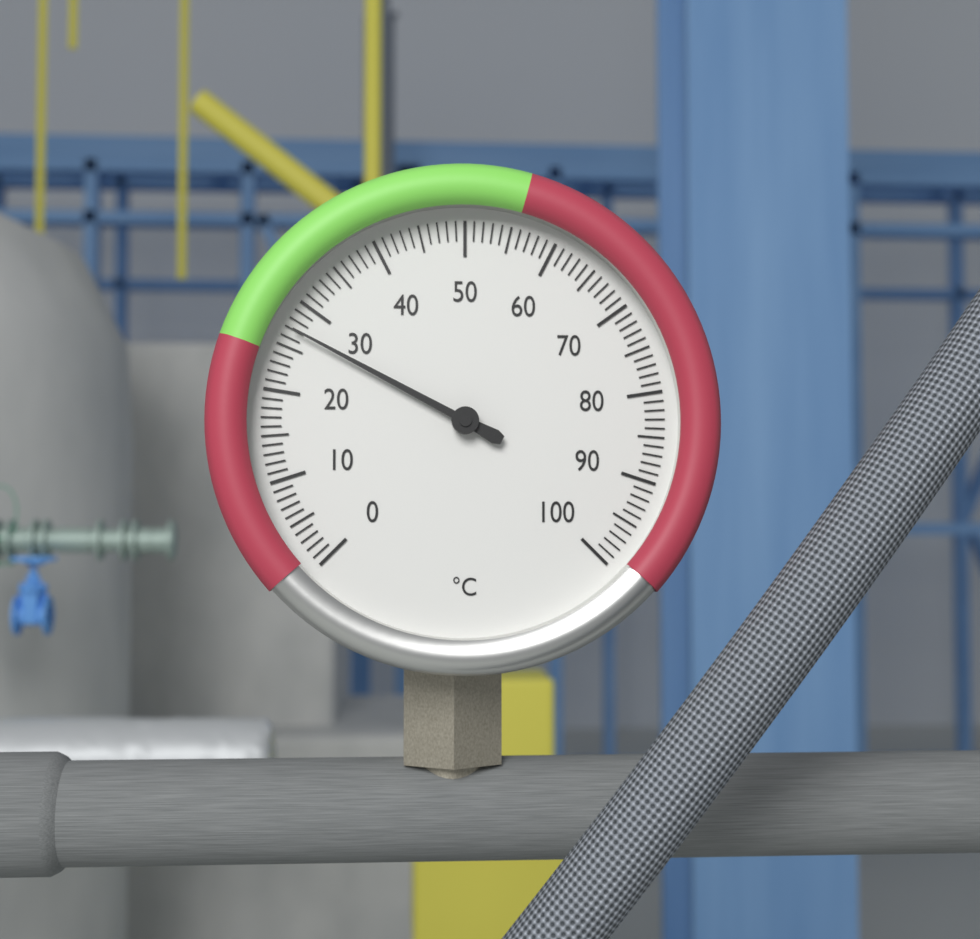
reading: 27 °C
